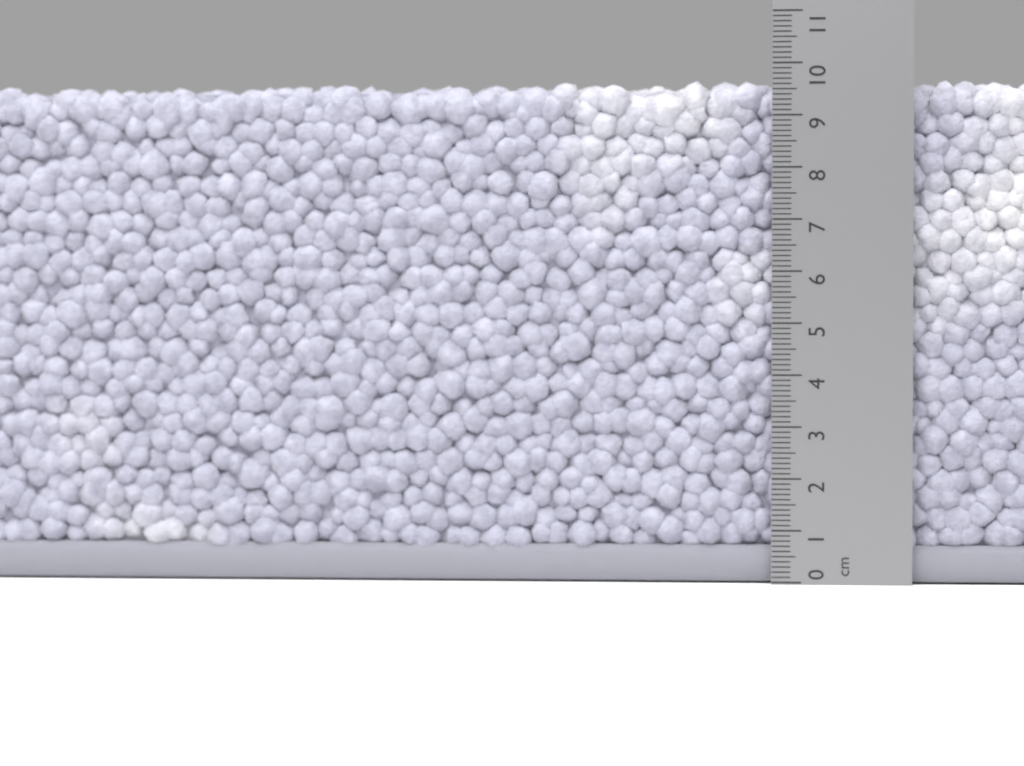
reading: 9.7 cm
